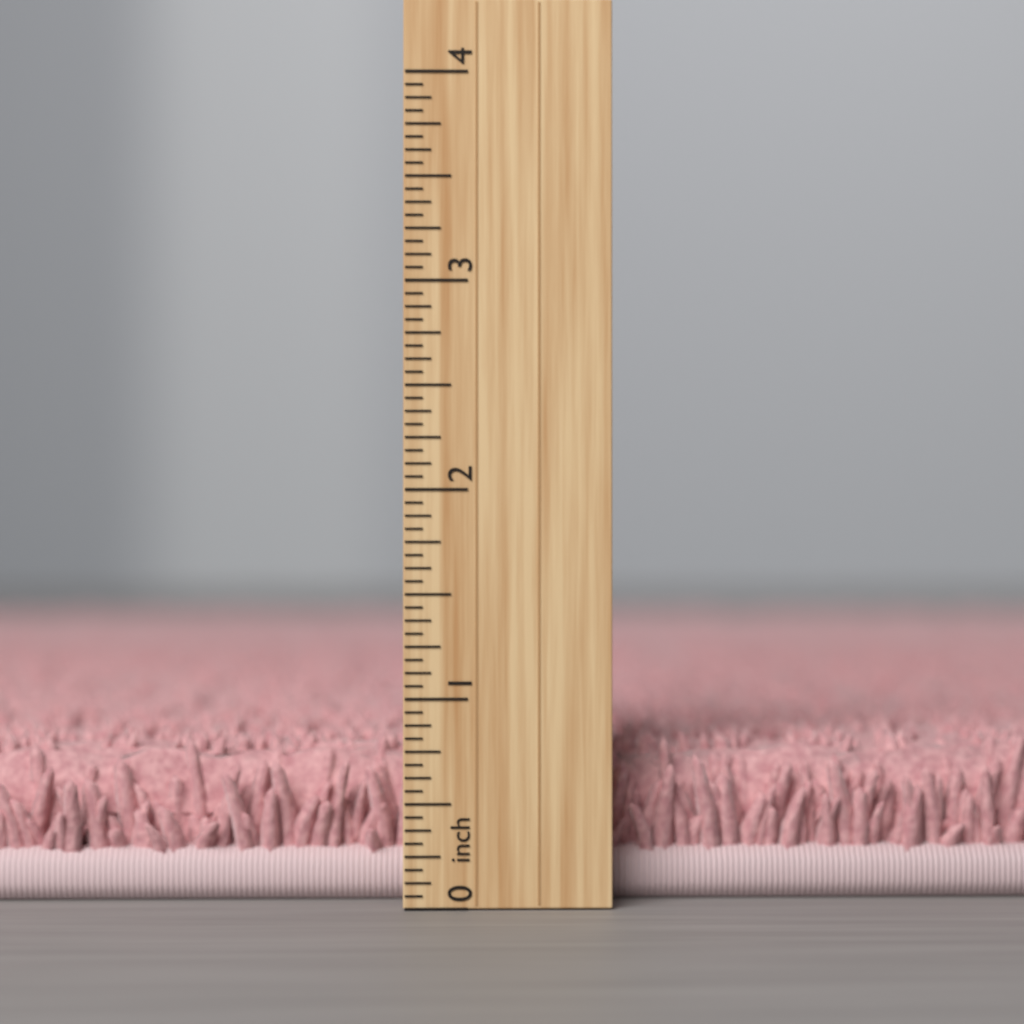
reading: 0.8125 inch
